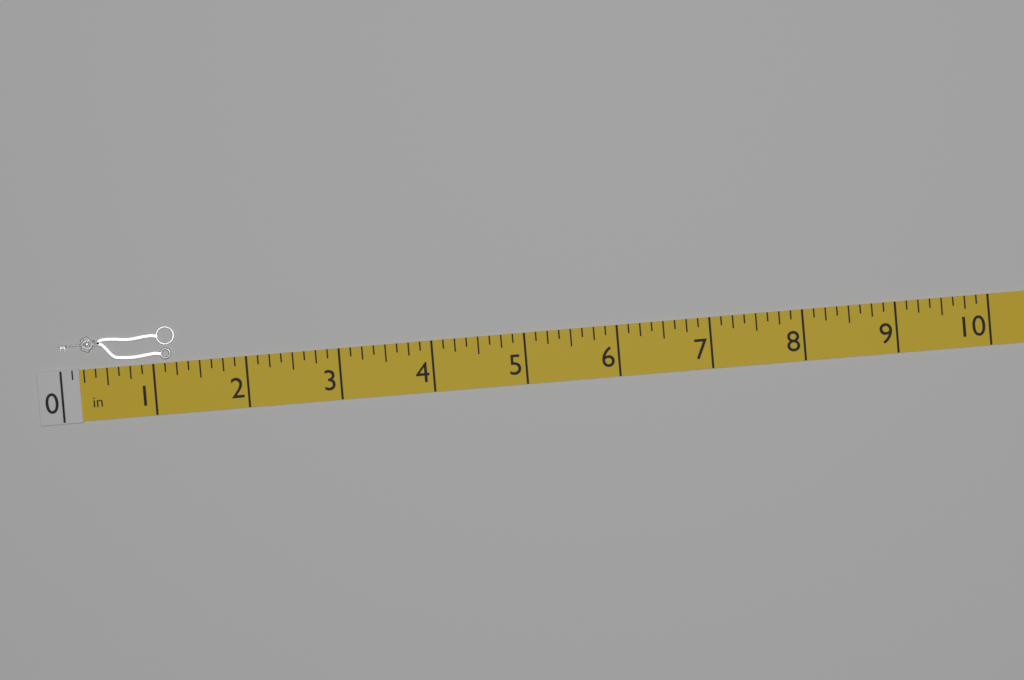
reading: 1.250 in
